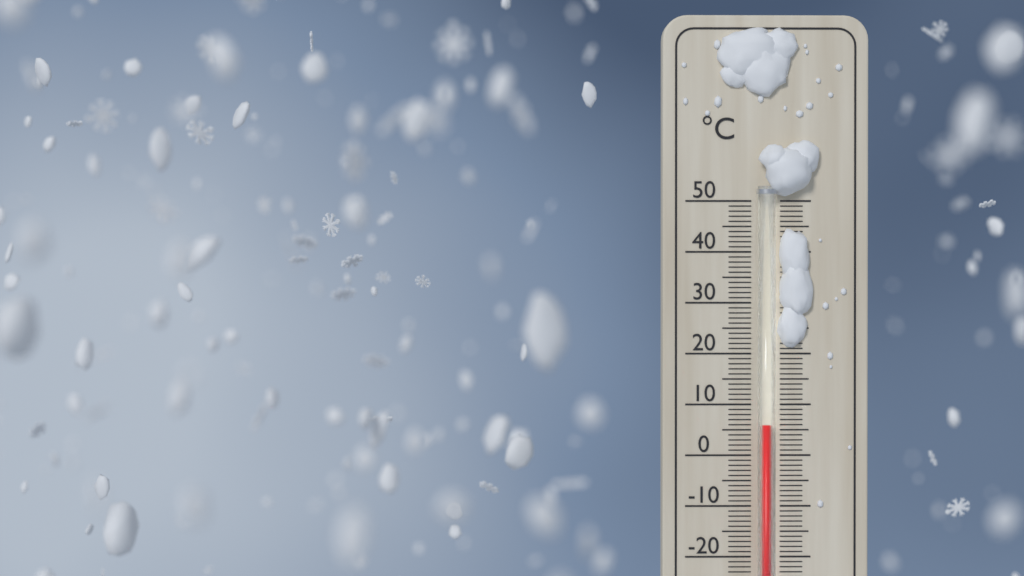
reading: 6 °C
